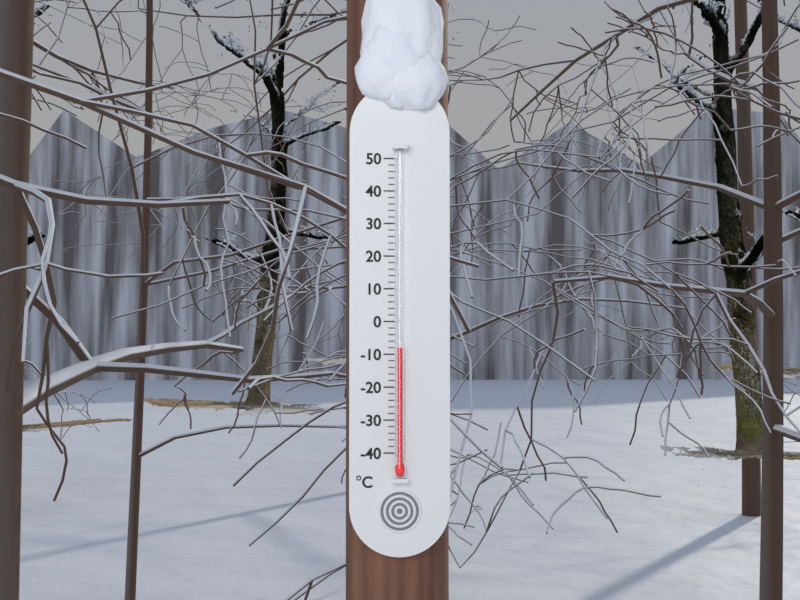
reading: -8 °C
